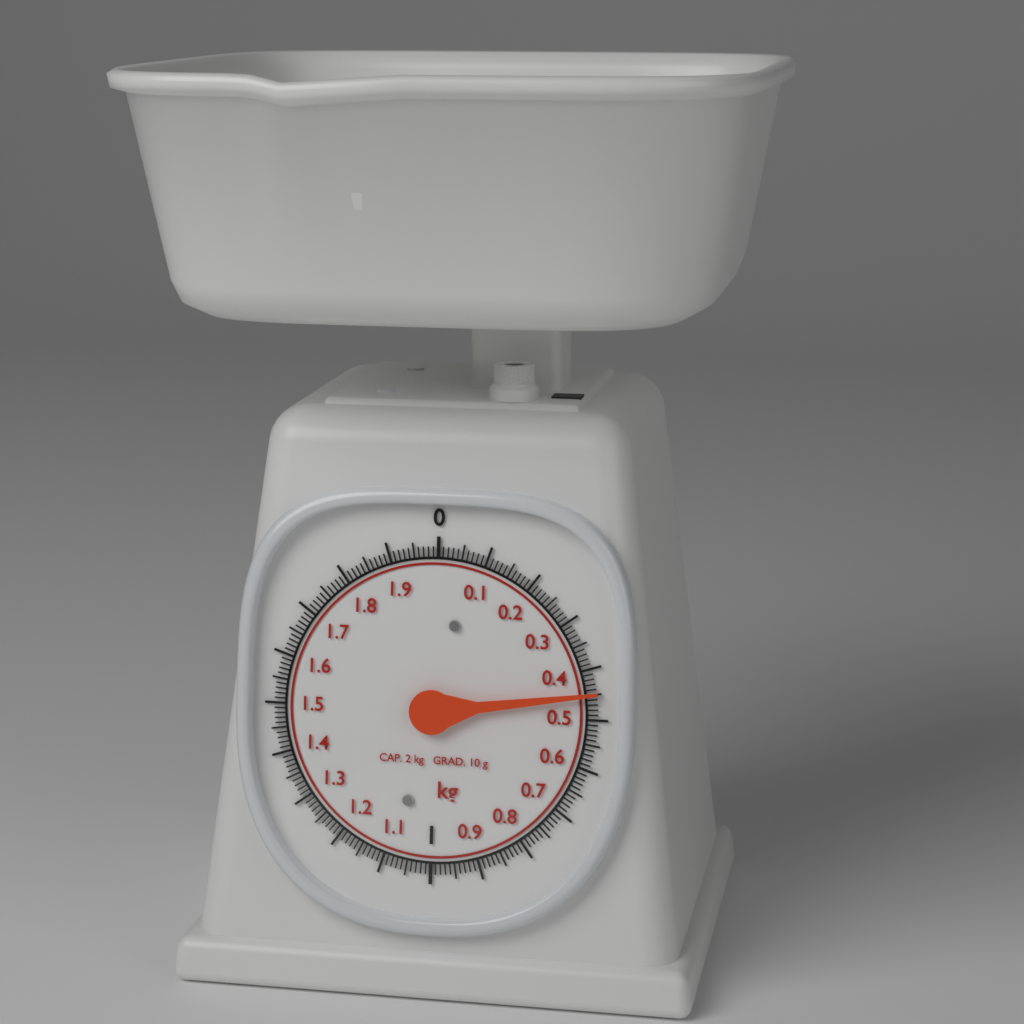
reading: 0.45 kg
